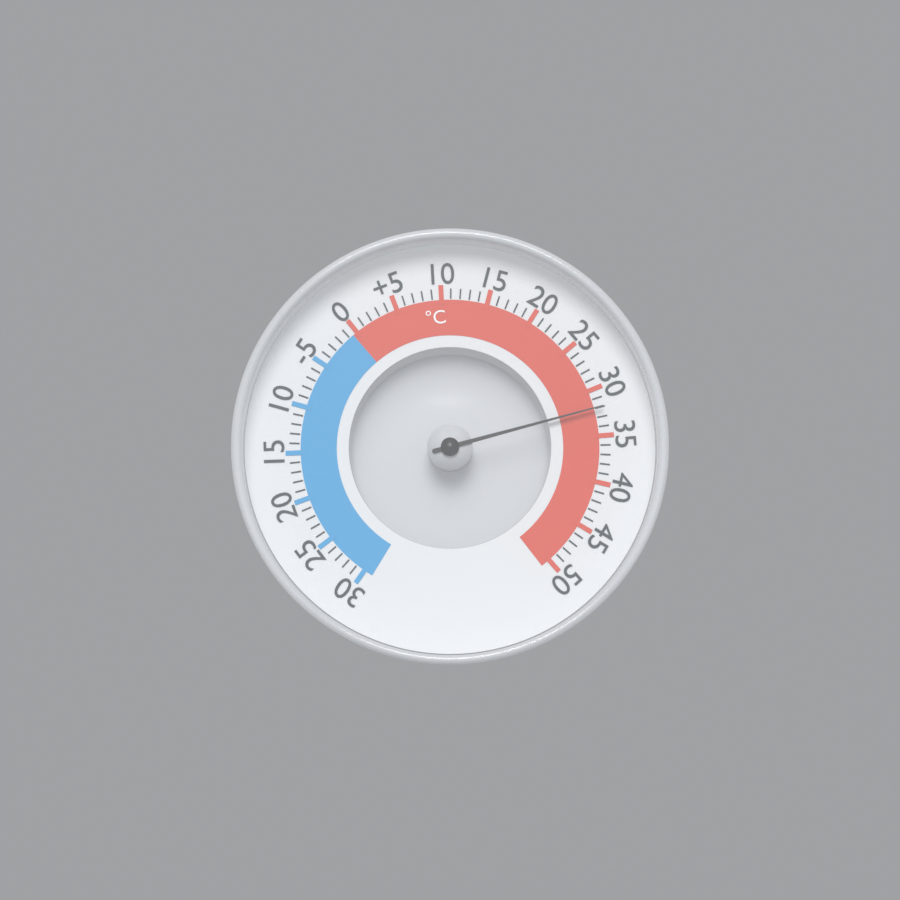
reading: 32 °C
